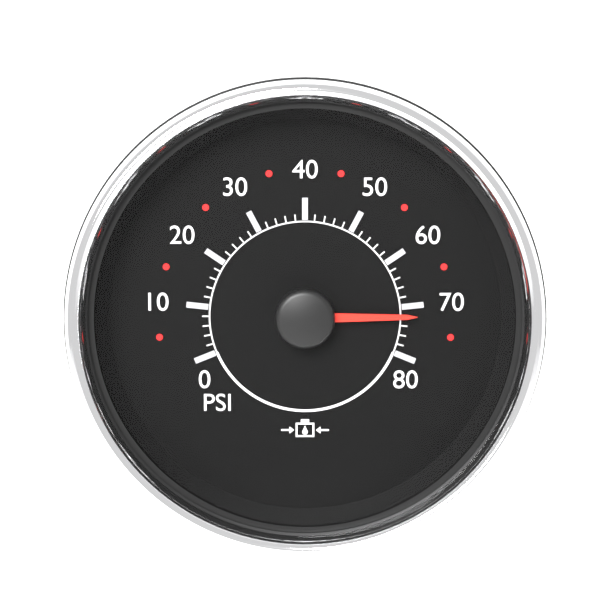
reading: 72 psi
